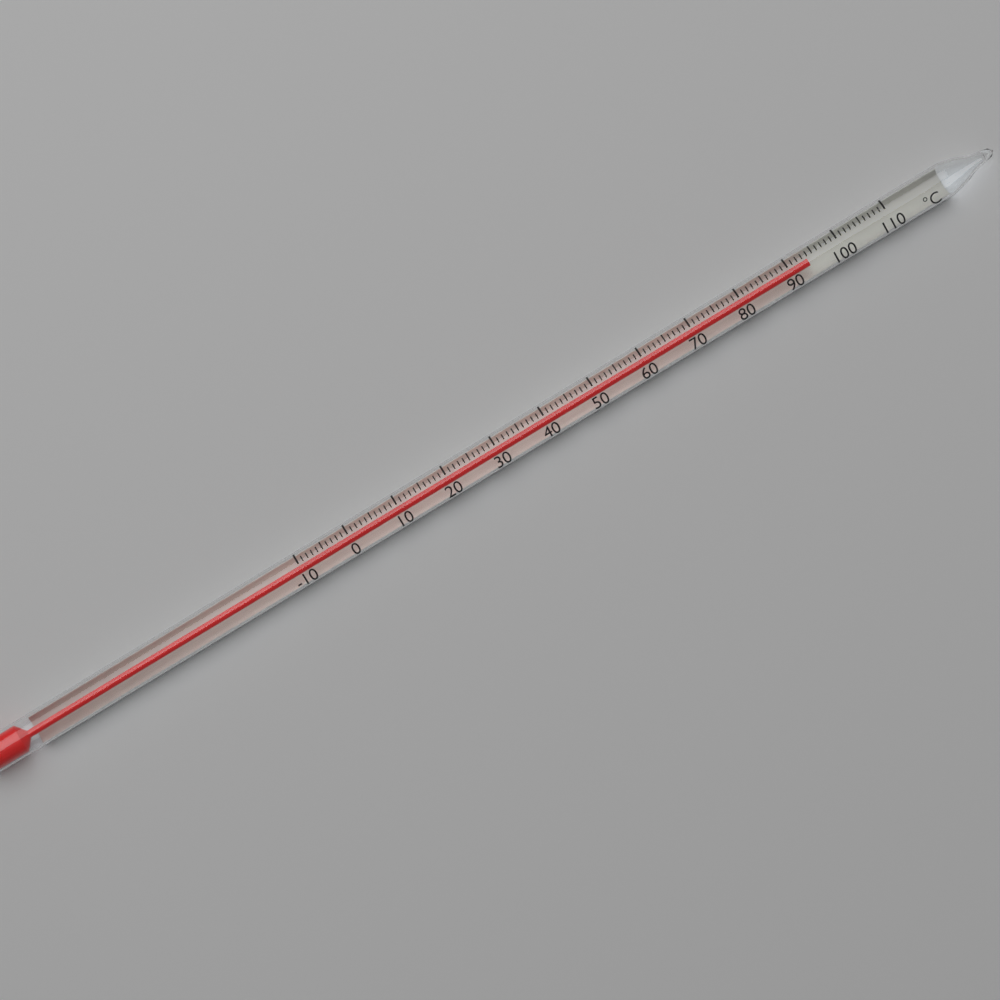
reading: 94 °C
